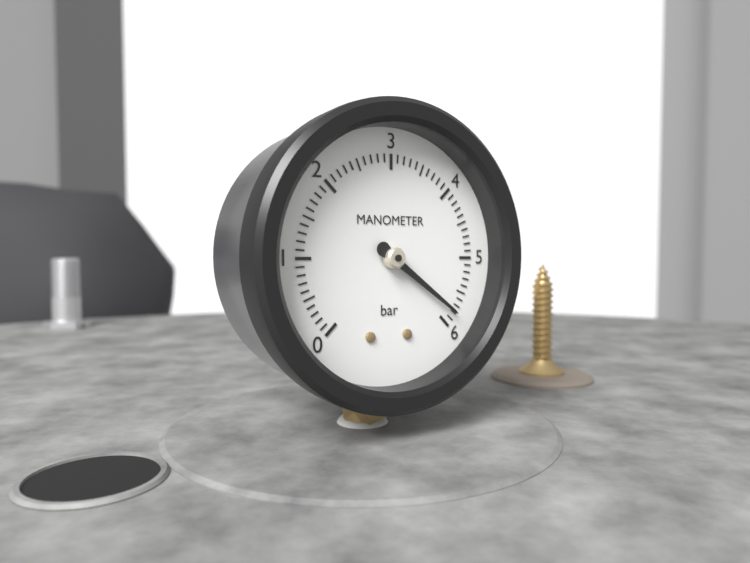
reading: 5.8 bar
